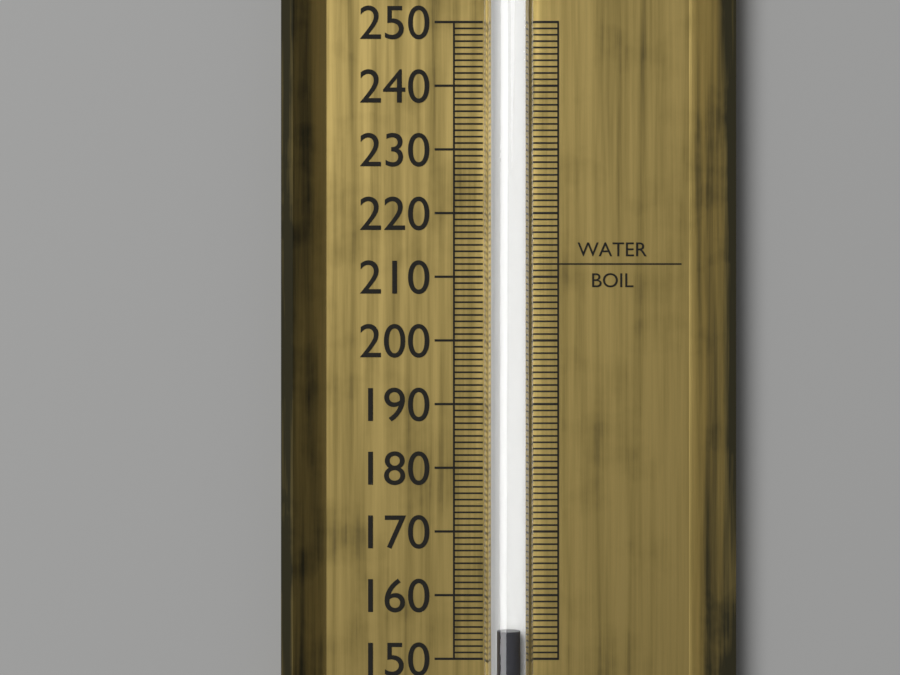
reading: 155 (no unit)
